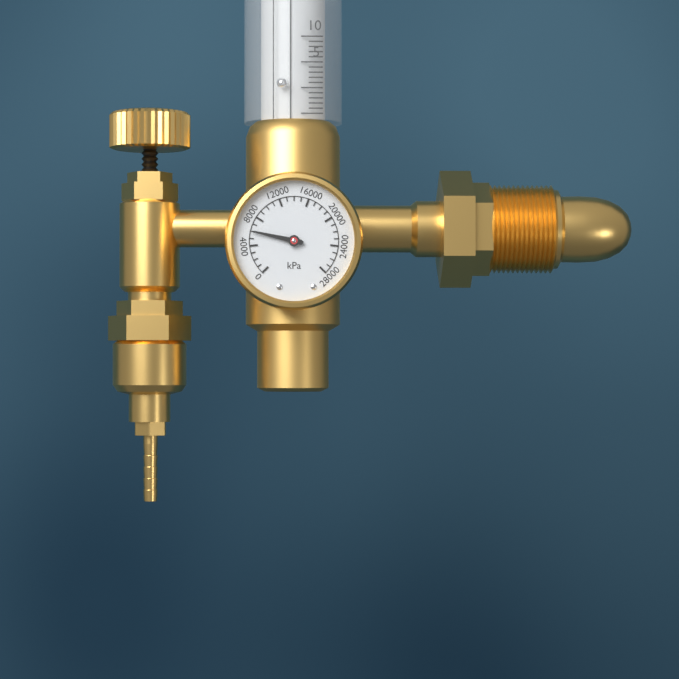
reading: 6000 kPa
